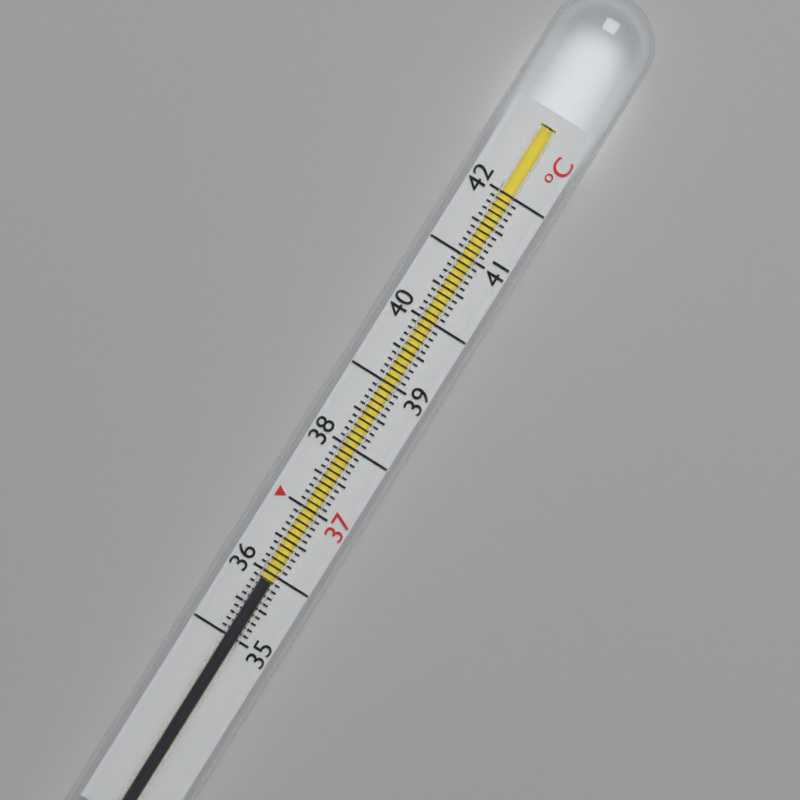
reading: 35.9 °C
